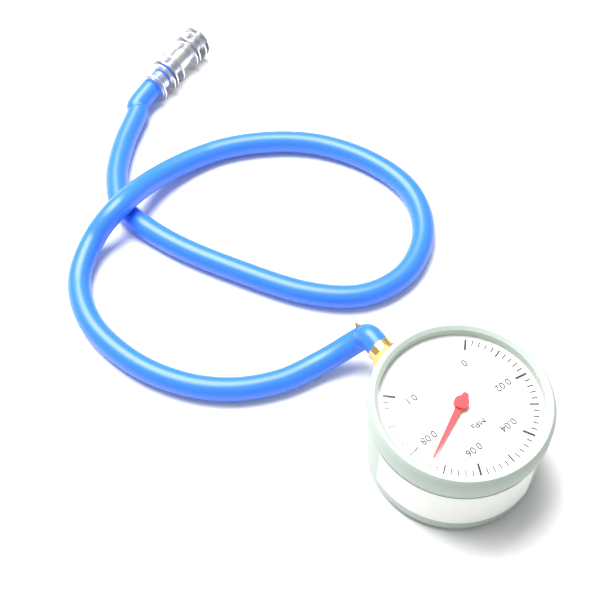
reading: 0.074 MPa
